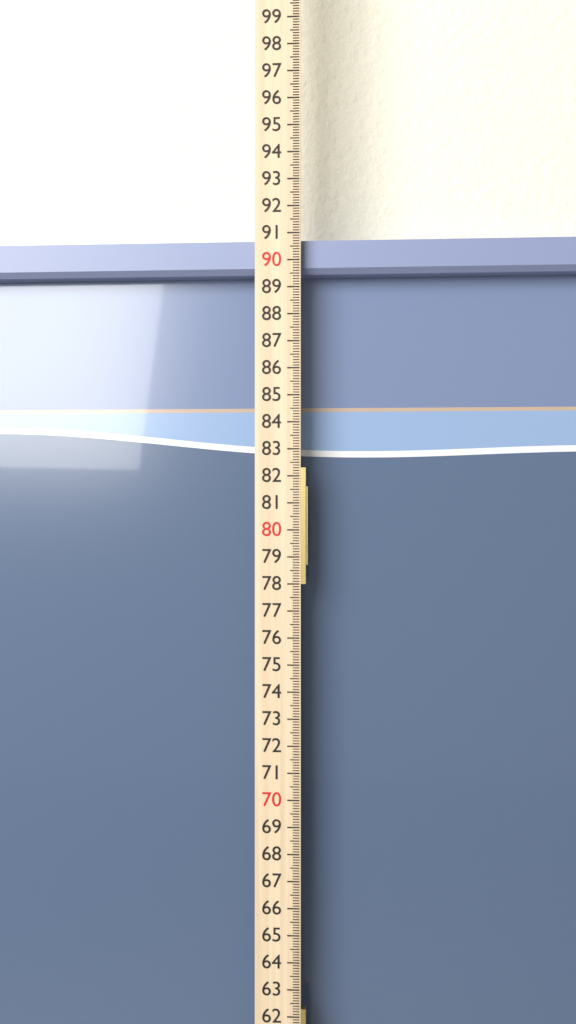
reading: 90.8 cm
